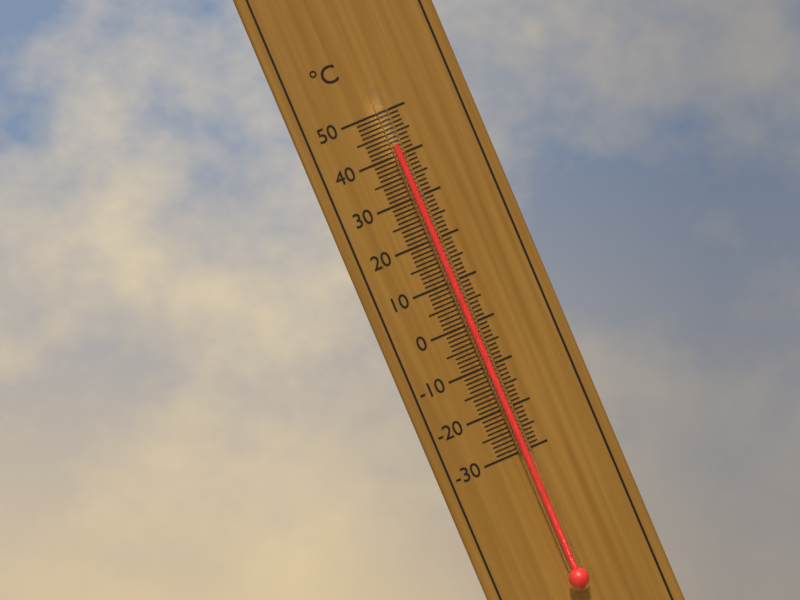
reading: 42 °C
